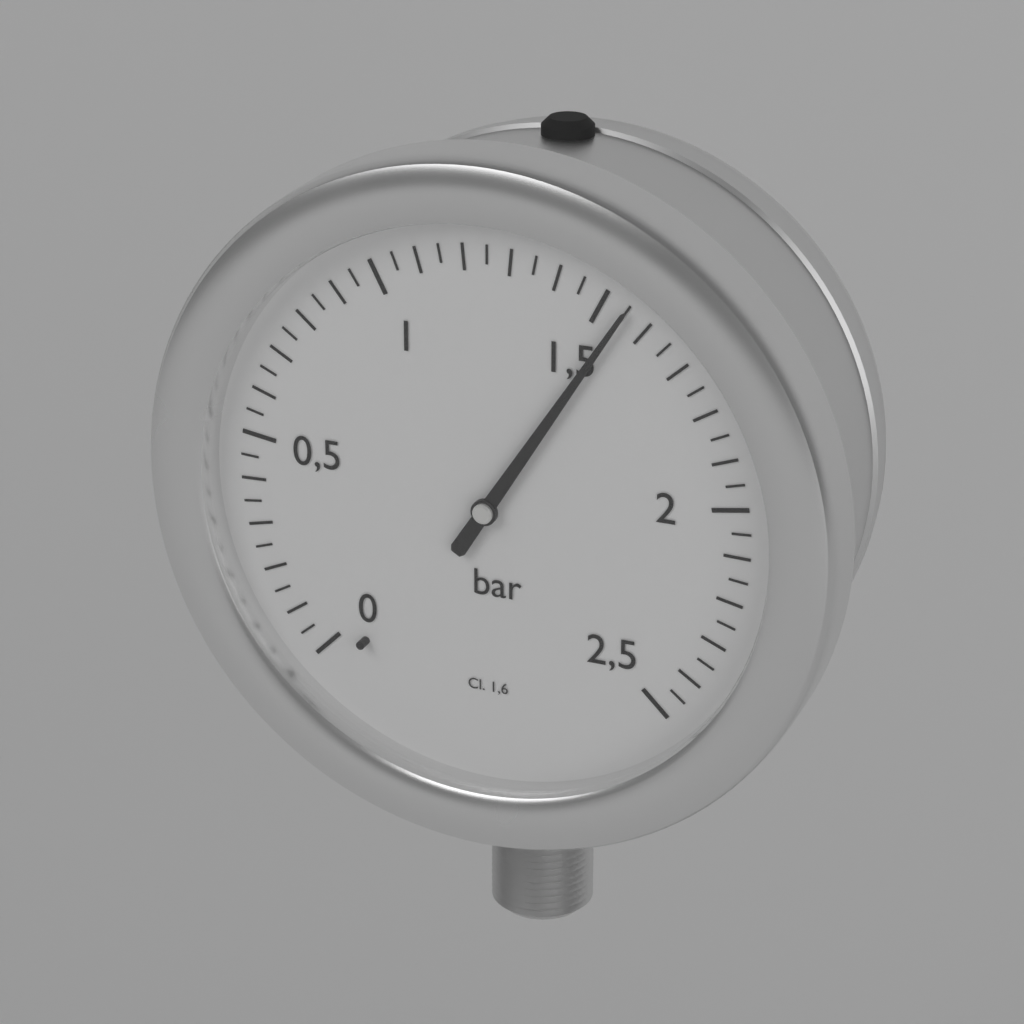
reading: 1.55 bar
